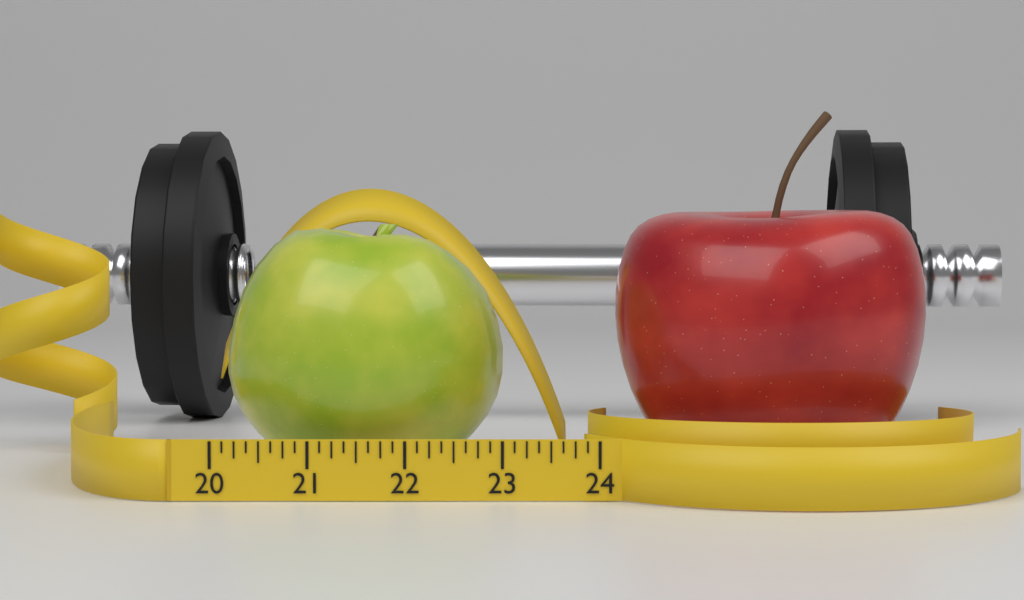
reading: 23.000 (no unit)
